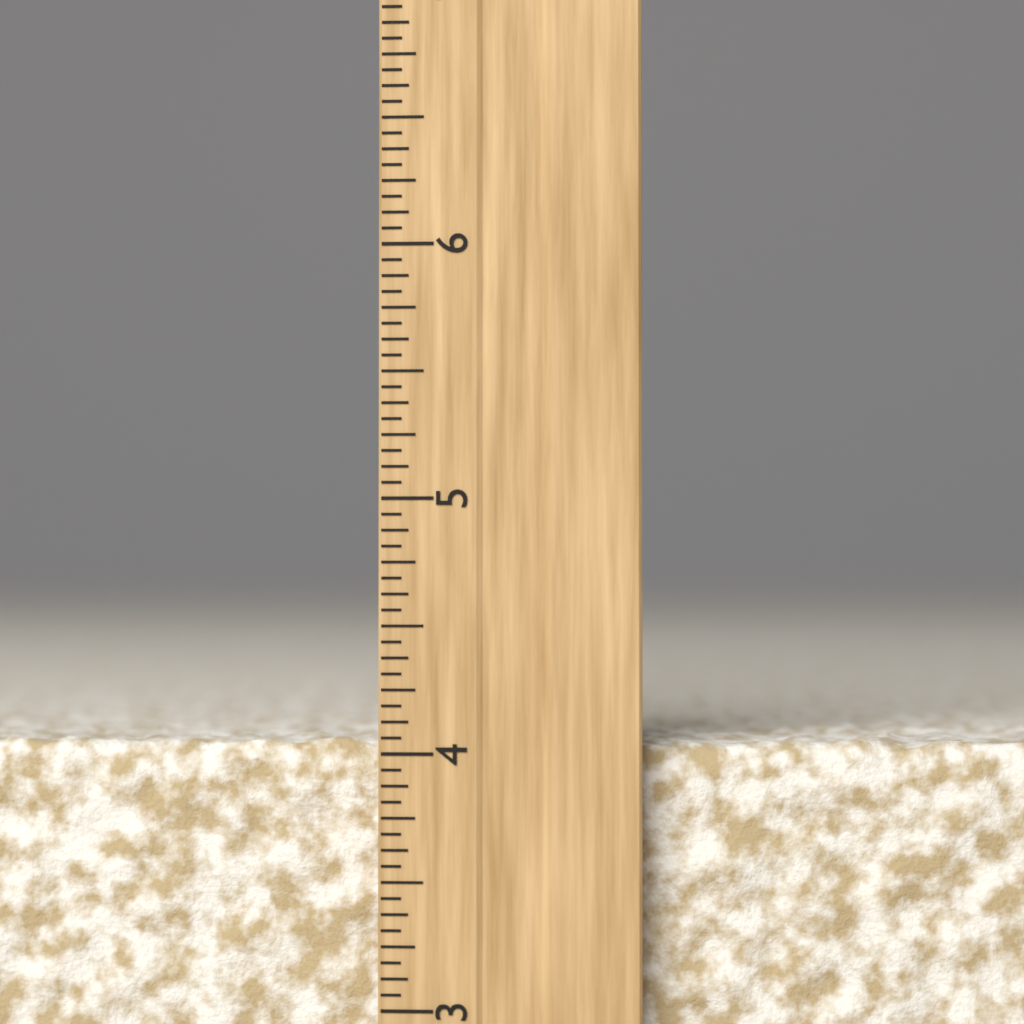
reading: 4.0625 inch
